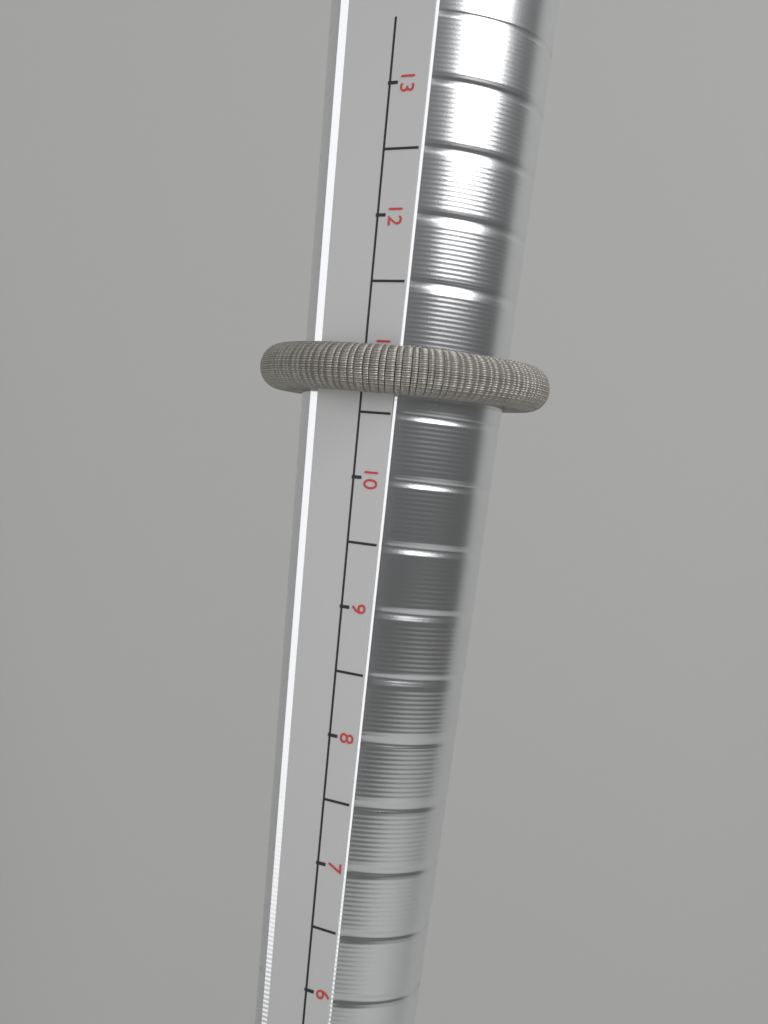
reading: 11.0 (no unit)
